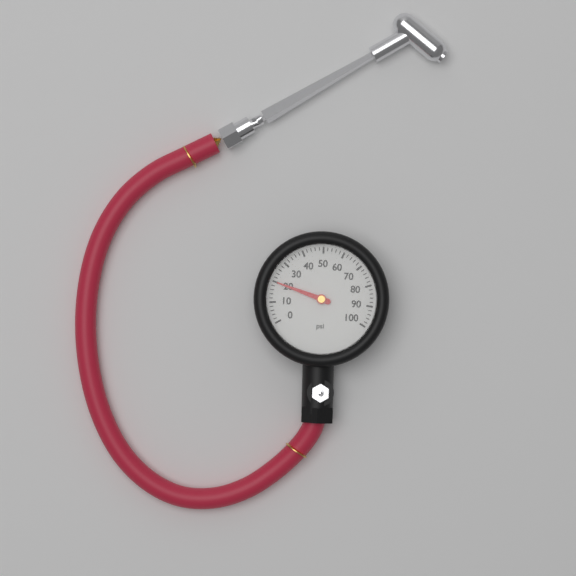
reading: 20 psi
